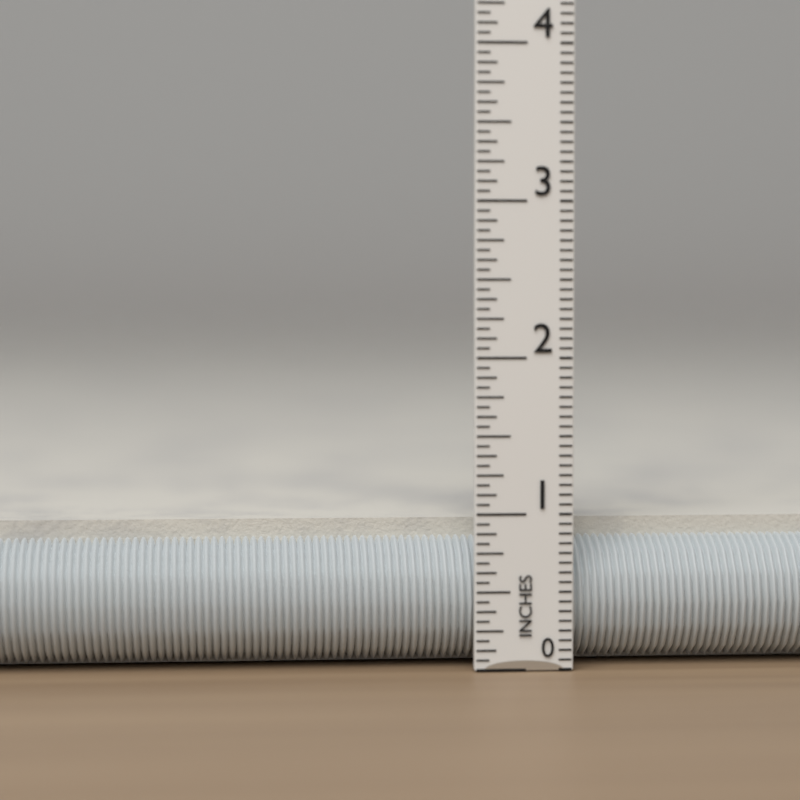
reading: 0.9375 in
